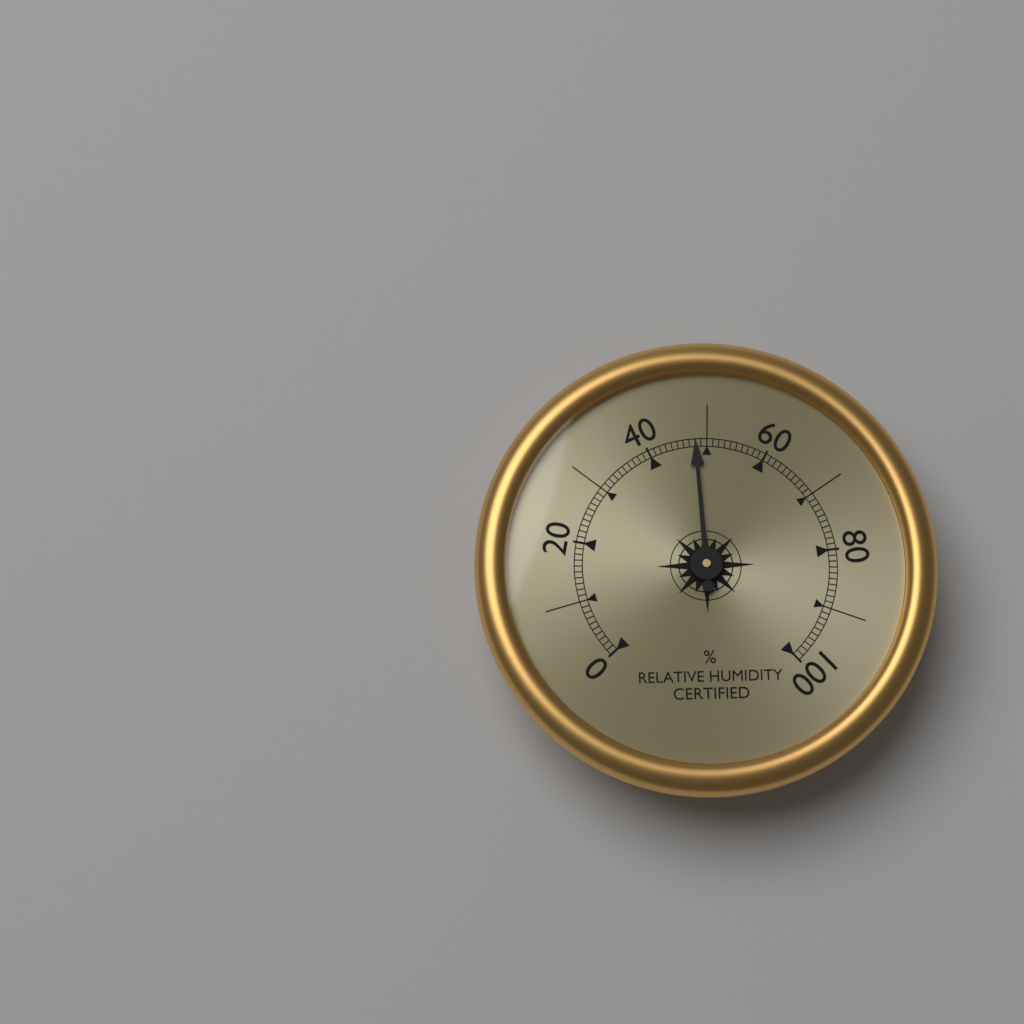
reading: 48 %
